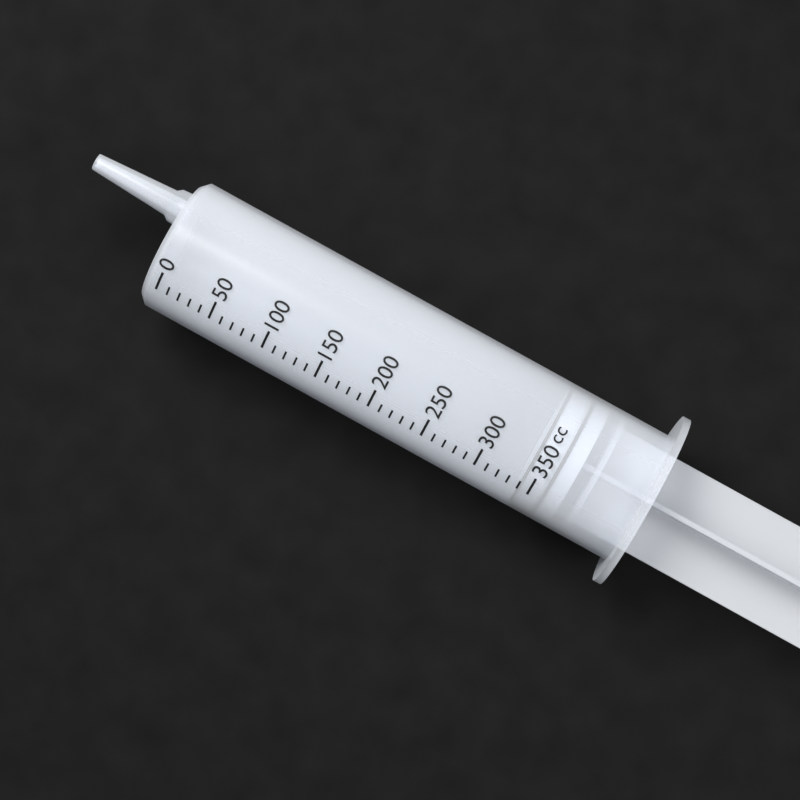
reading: 340 cc
